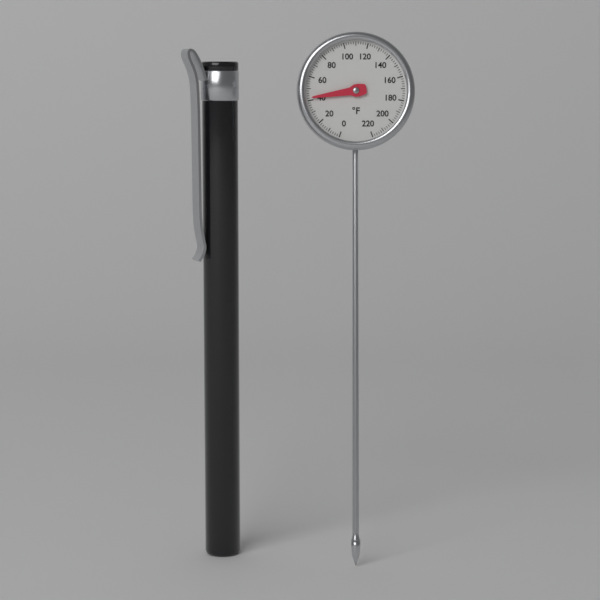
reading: 42 °F
